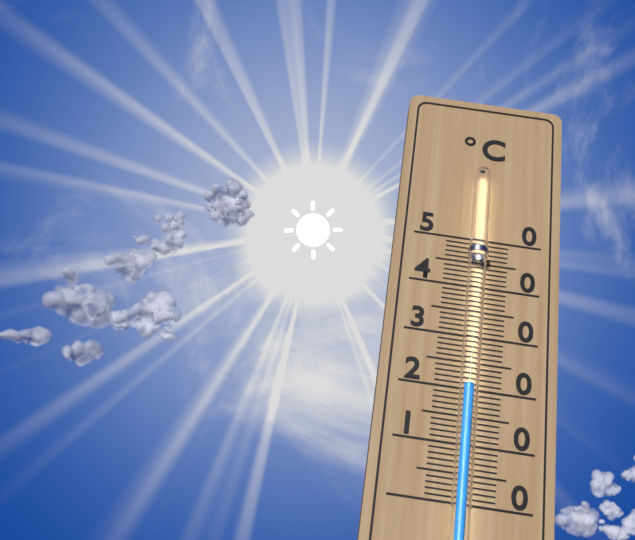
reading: 20 °C
